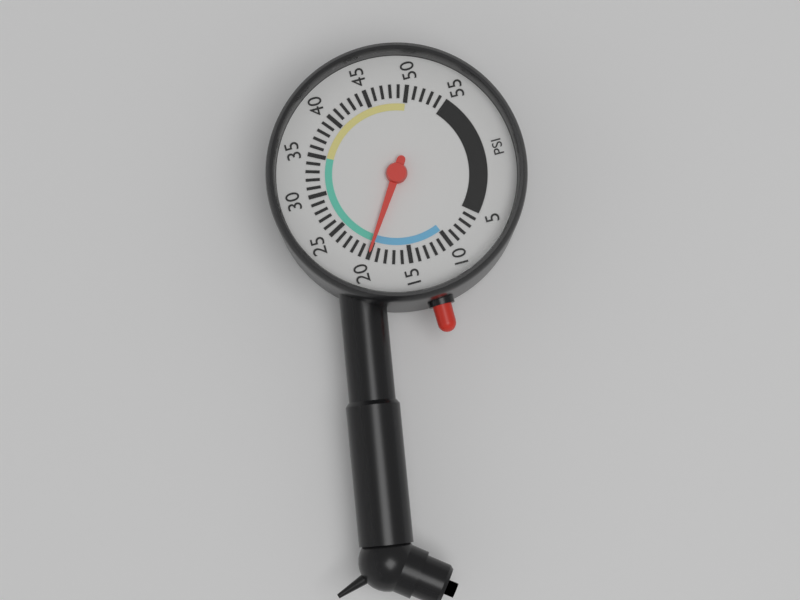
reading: 20 psi
